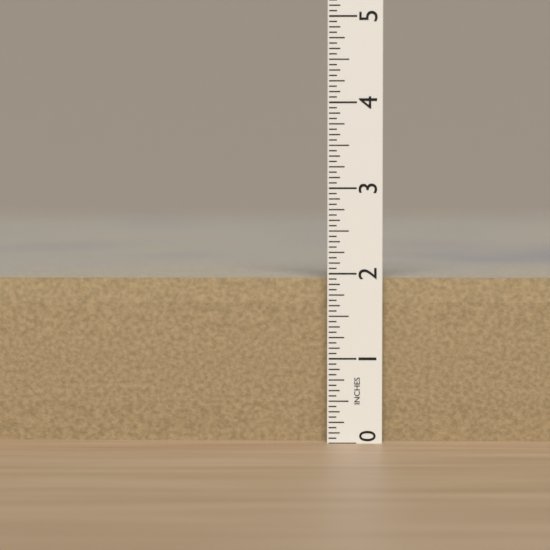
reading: 1.9375 in
